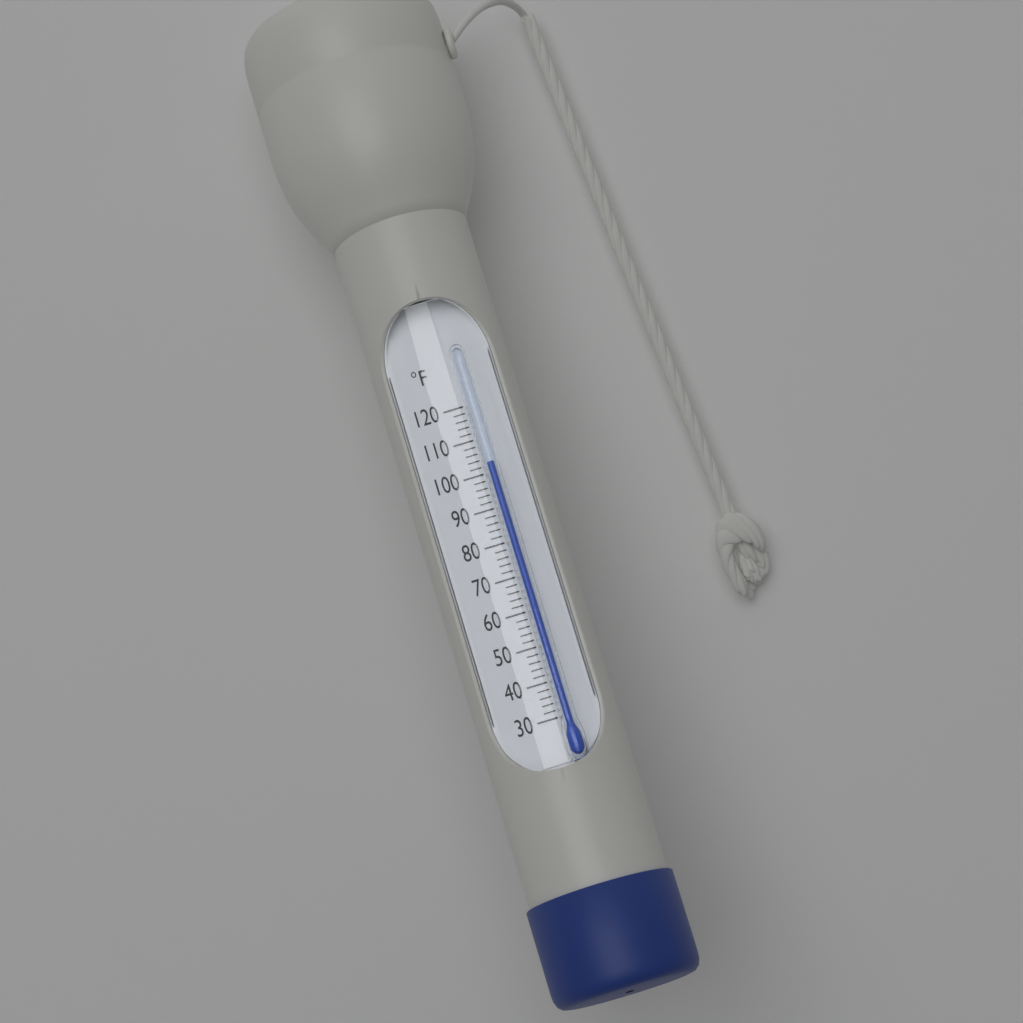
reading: 102 °F
